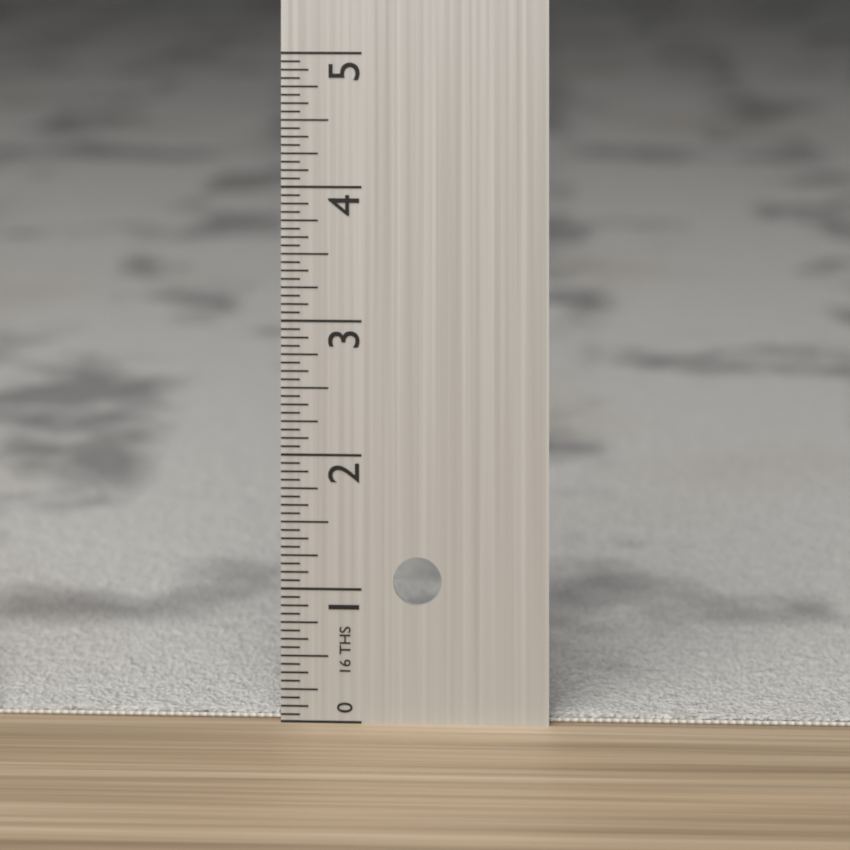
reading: 0.0625 in
